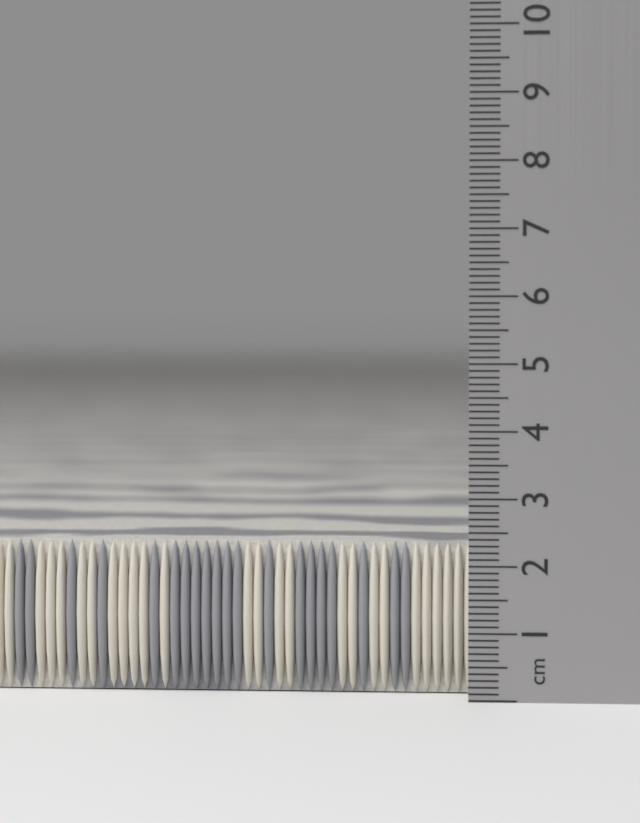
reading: 2.3 cm
